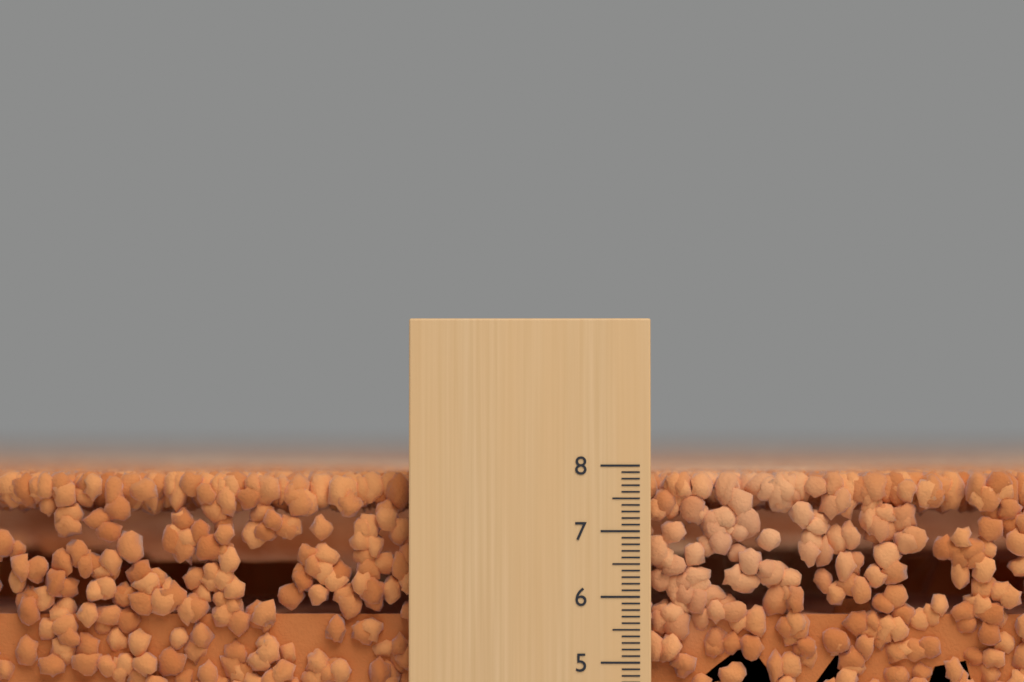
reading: 7.9 (no unit)
